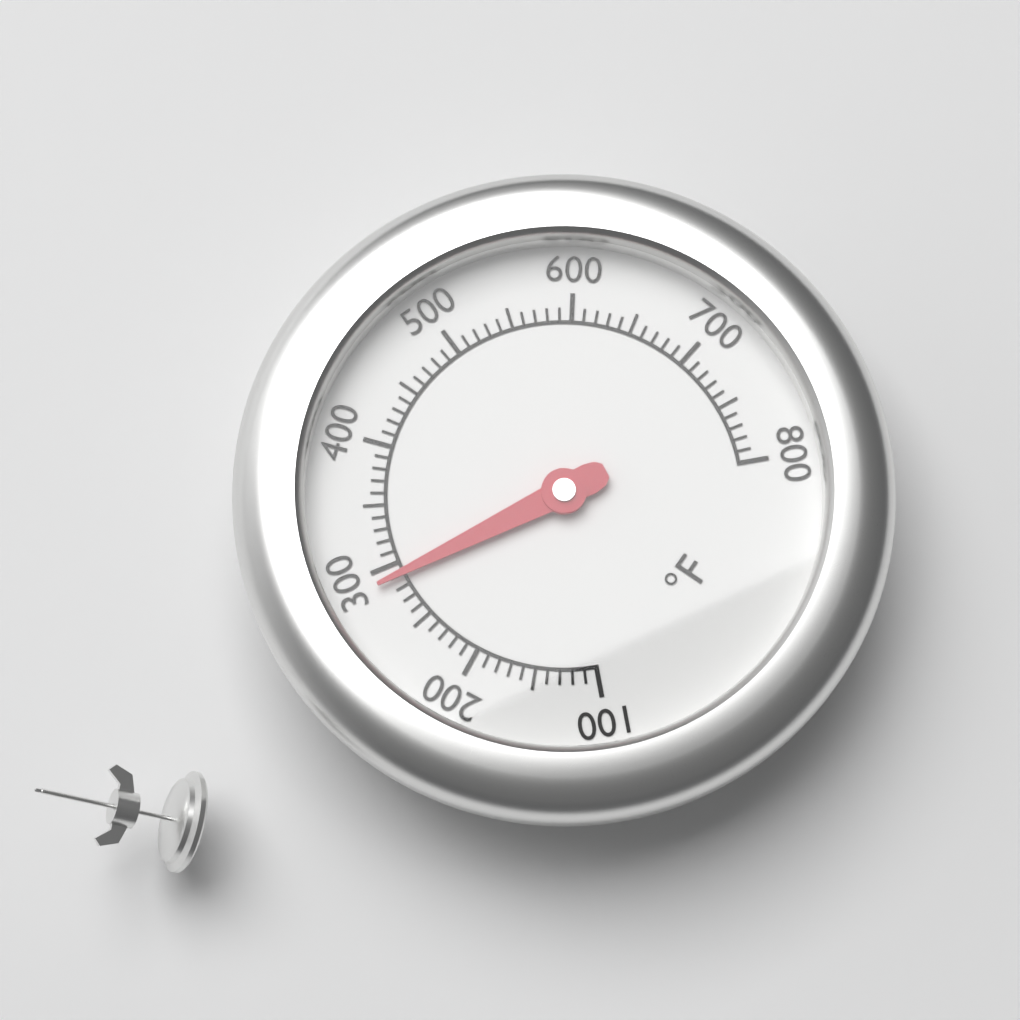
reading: 290 °F
